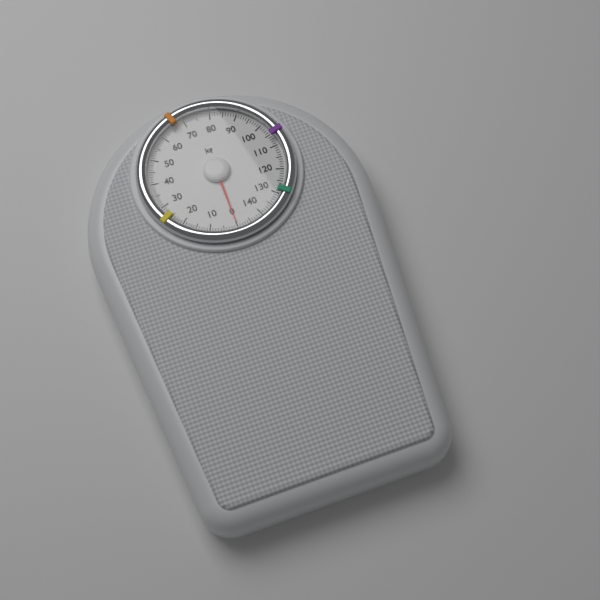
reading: 0 kg
